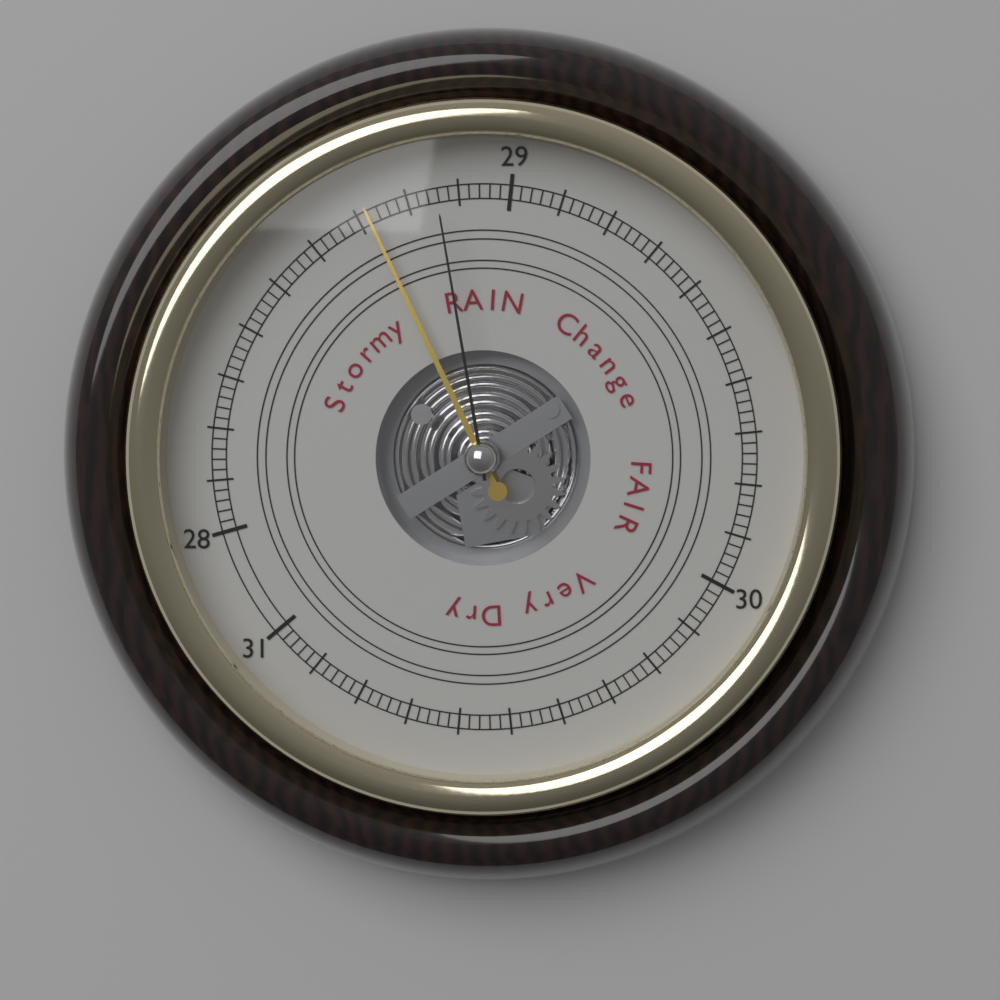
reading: 28.72 (no unit)
